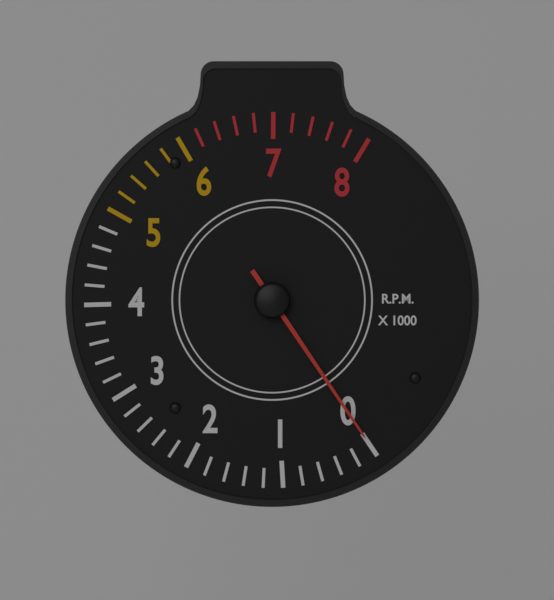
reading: 0 RPM
